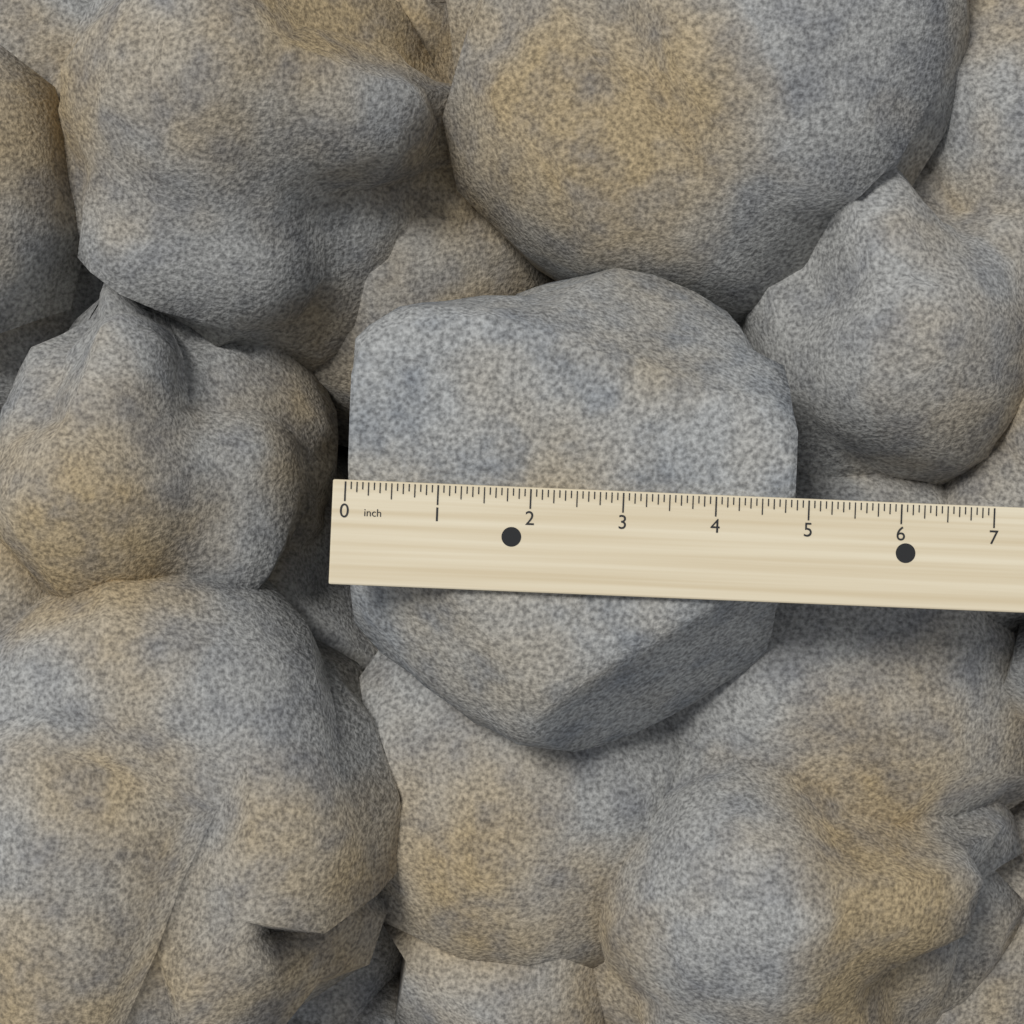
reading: 4.8750 inch
